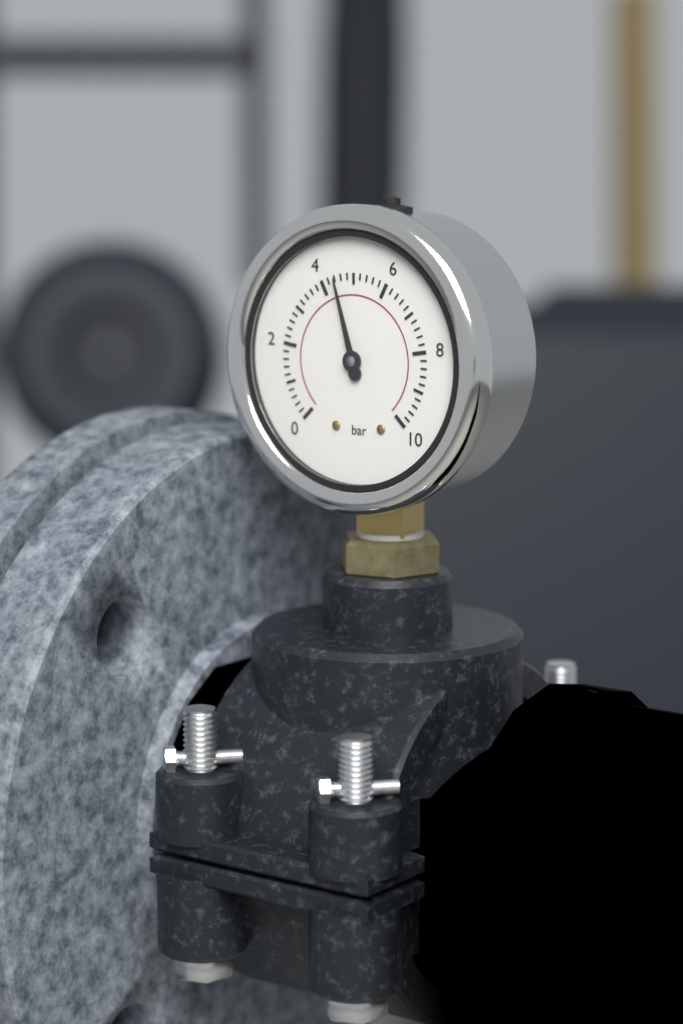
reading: 4.4 bar
